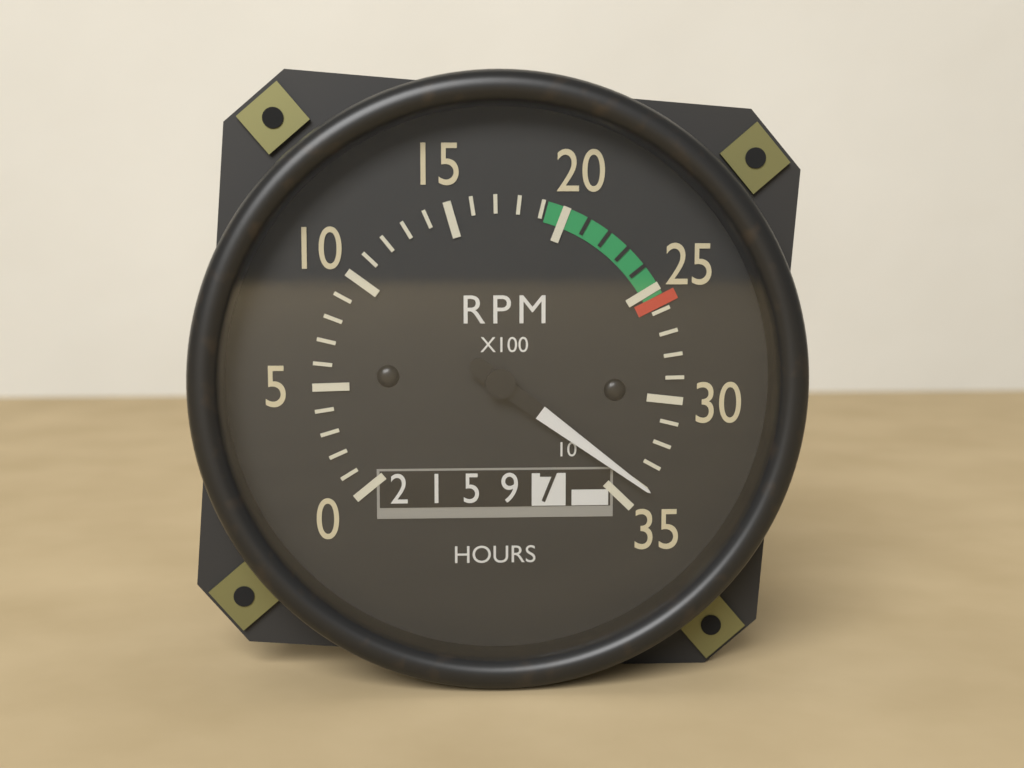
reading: 34 RPM x100
